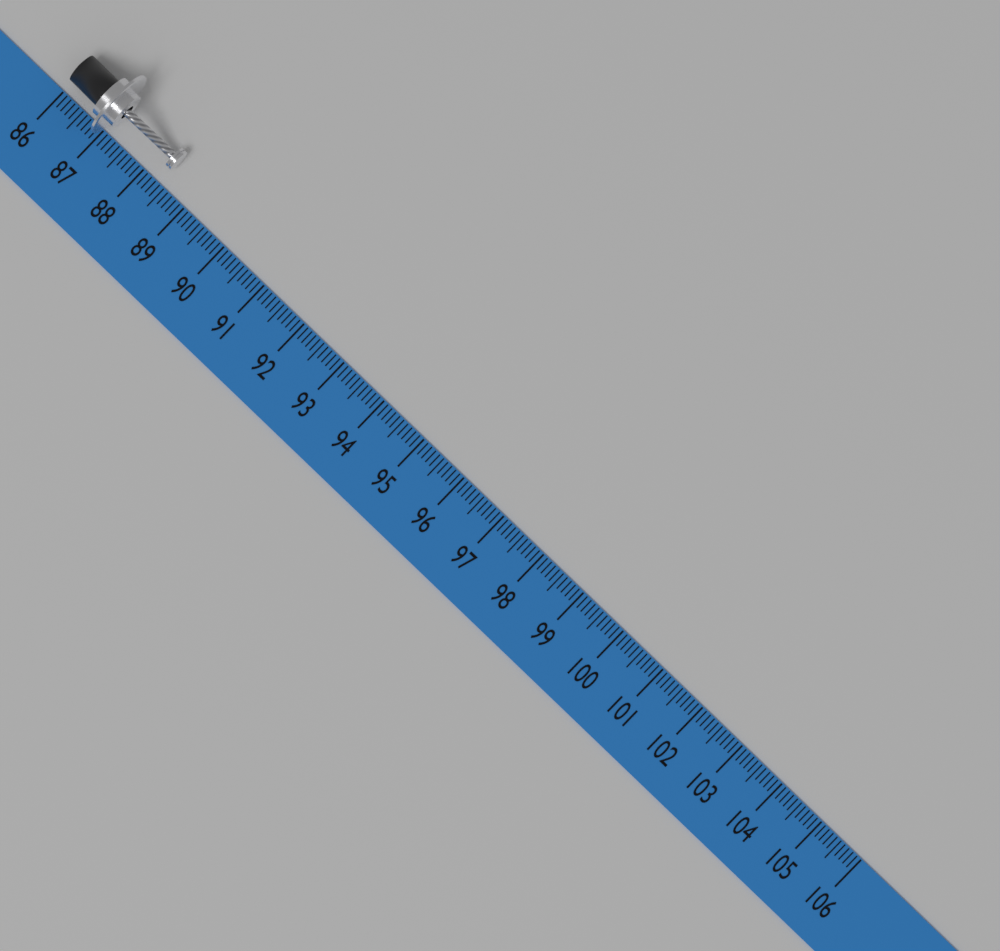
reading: 88.4 (no unit)
